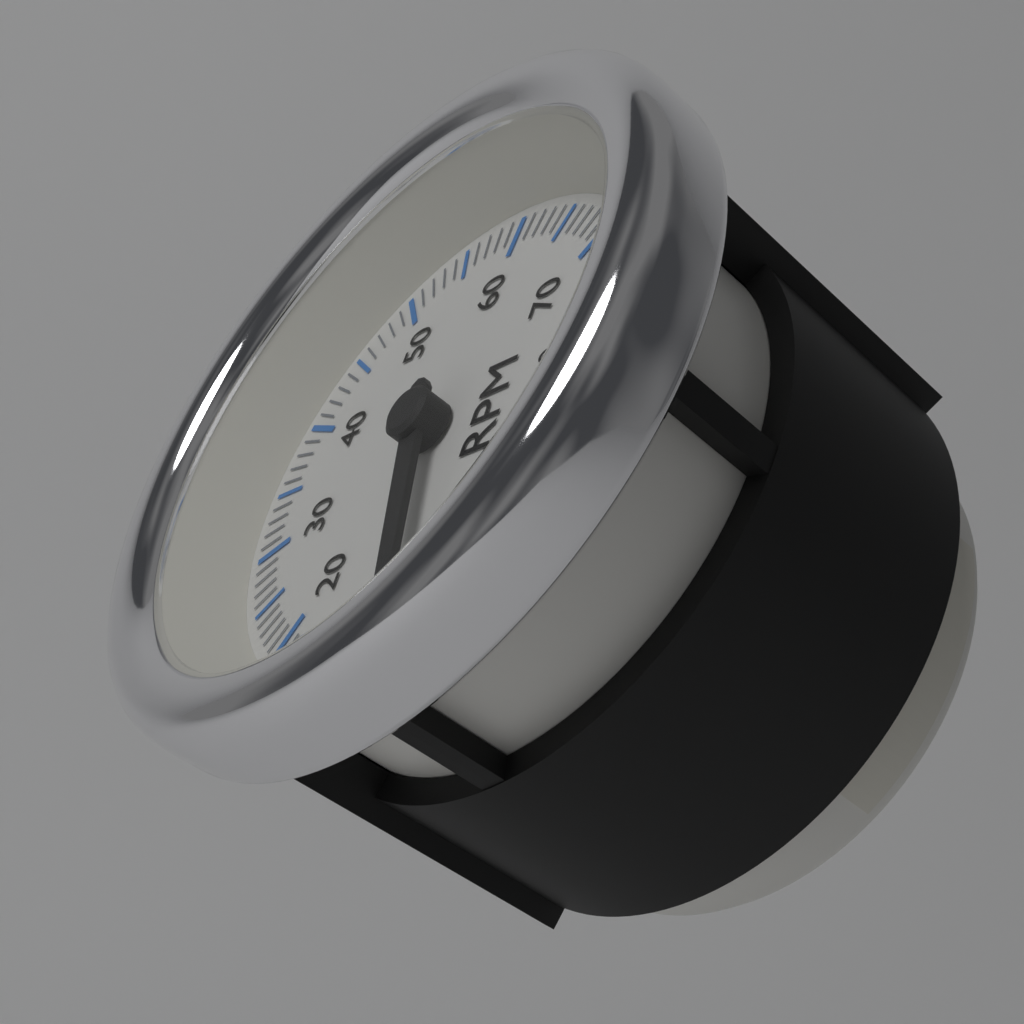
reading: 800 RPM
